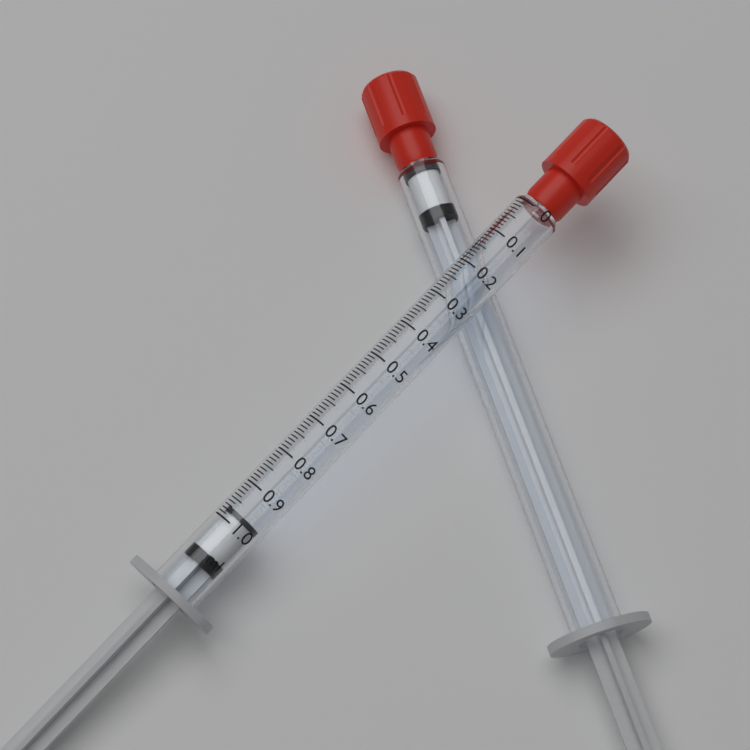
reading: 0.97 ml
